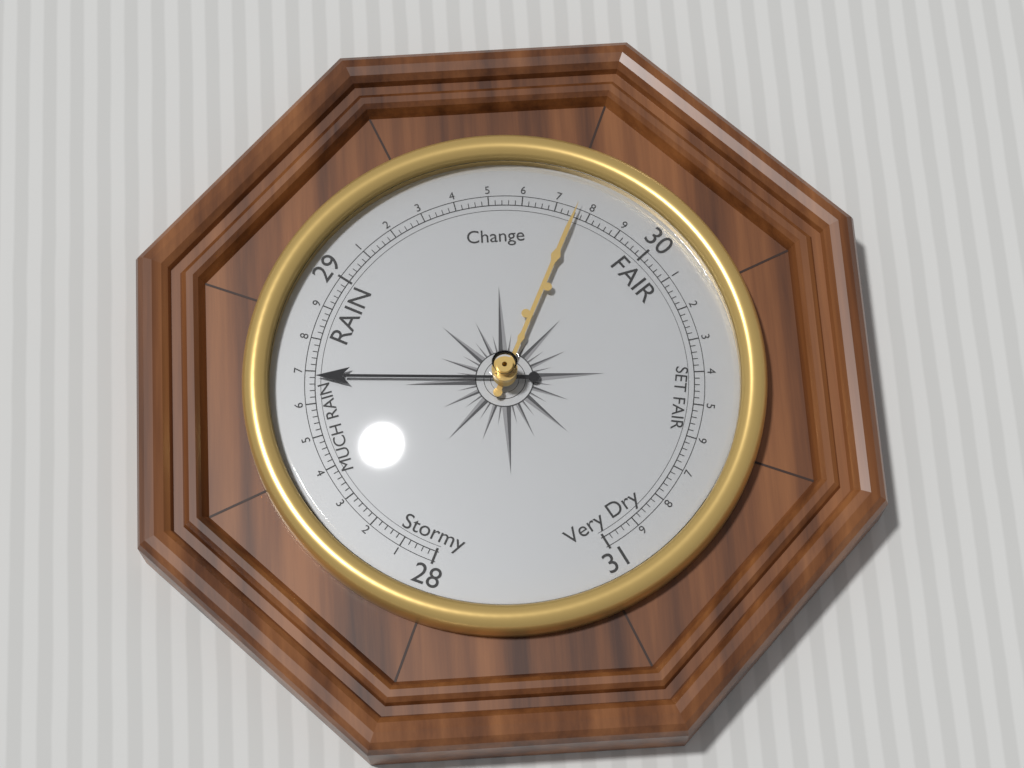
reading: 28.68 (no unit)
